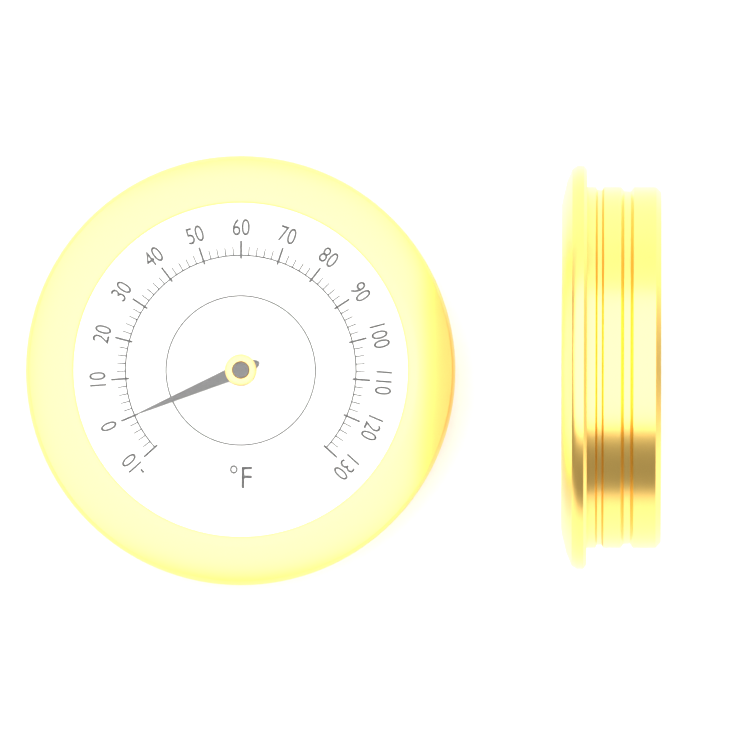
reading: 0 °F
